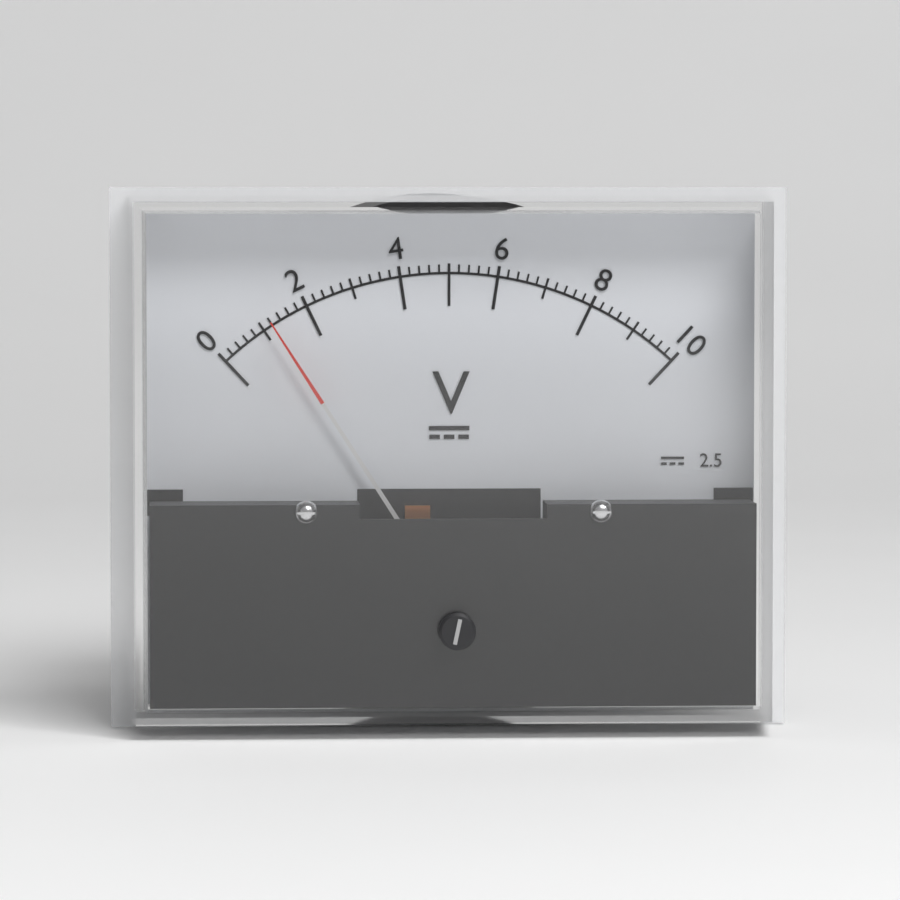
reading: 1.2 V
